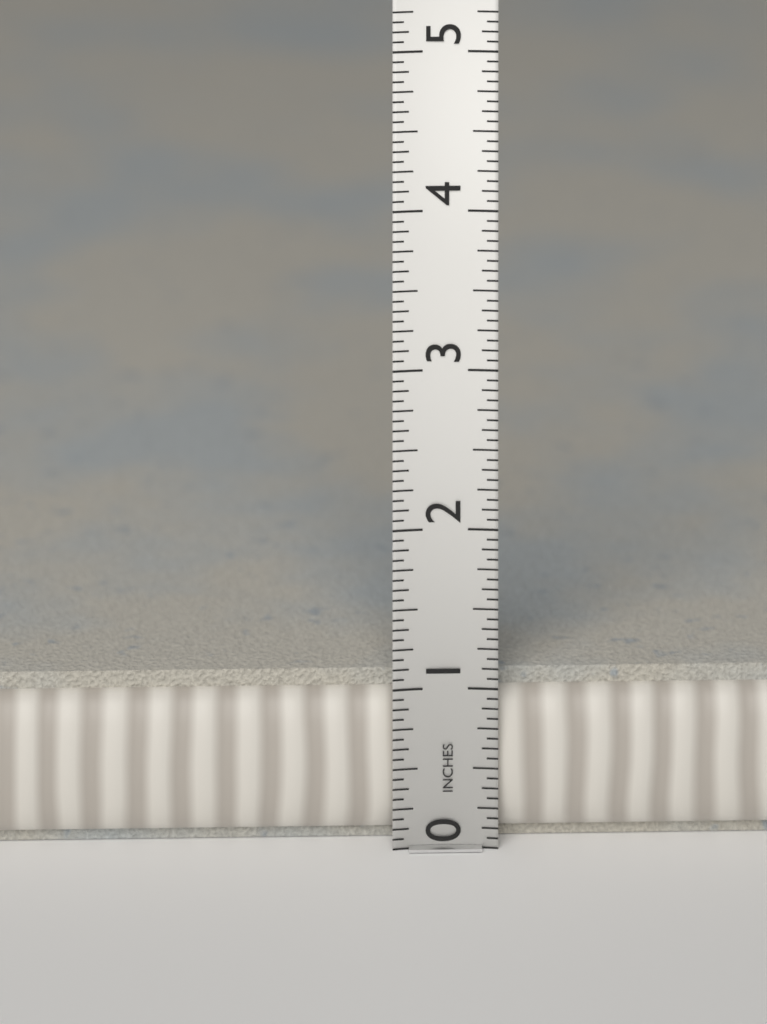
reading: 1.0625 in
